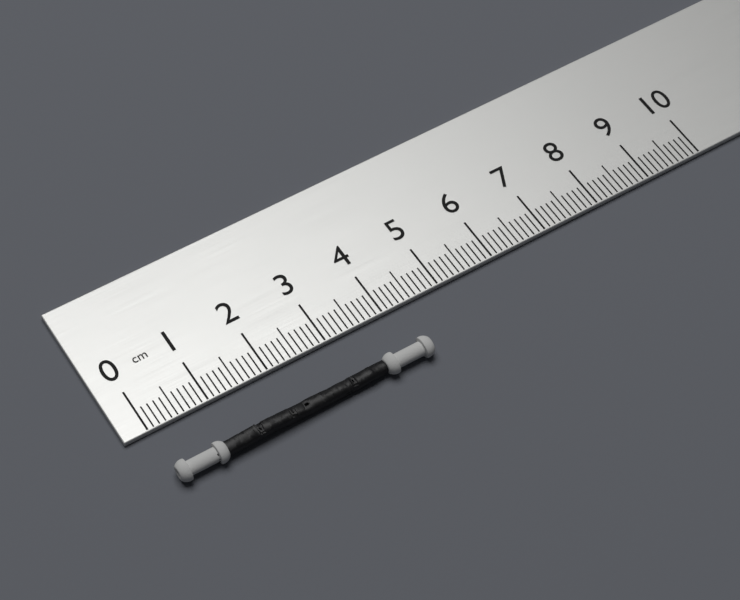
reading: 4.3 cm
